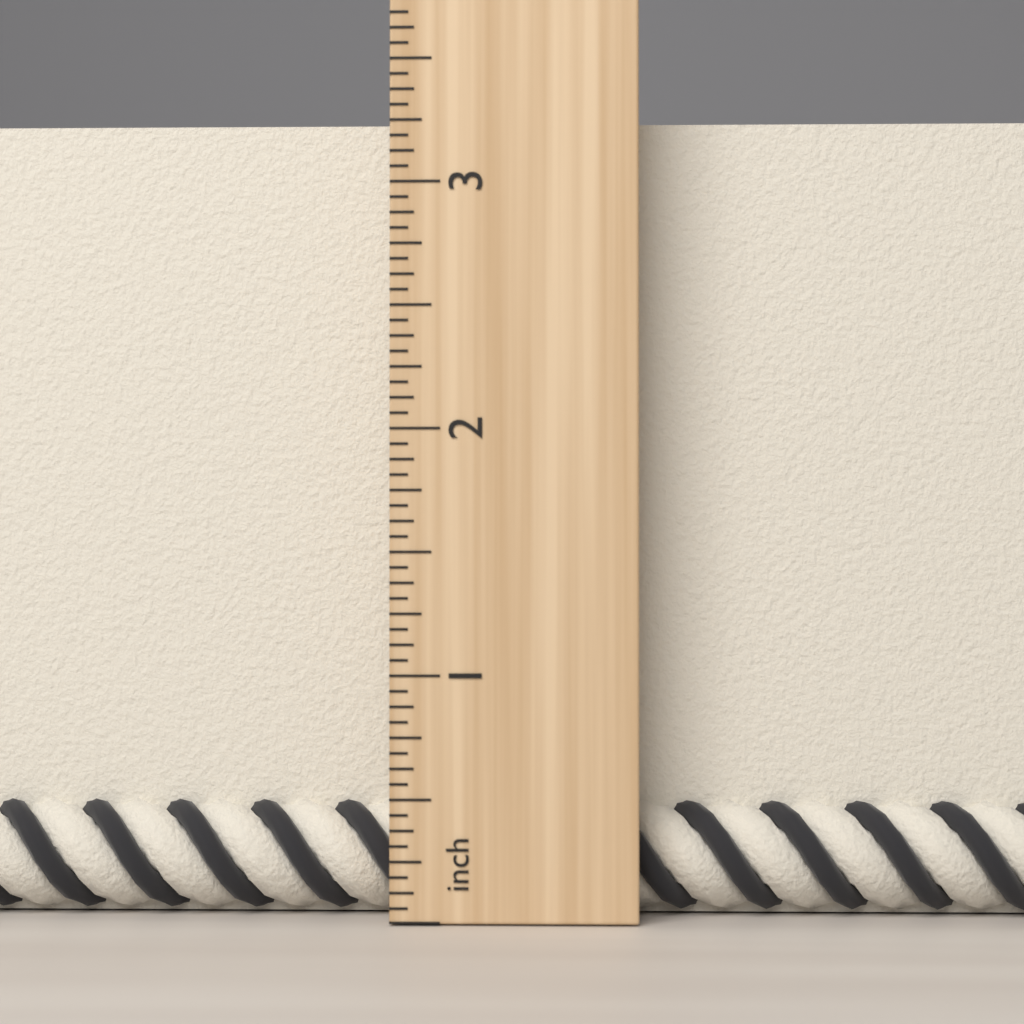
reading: 3.3125 inch
